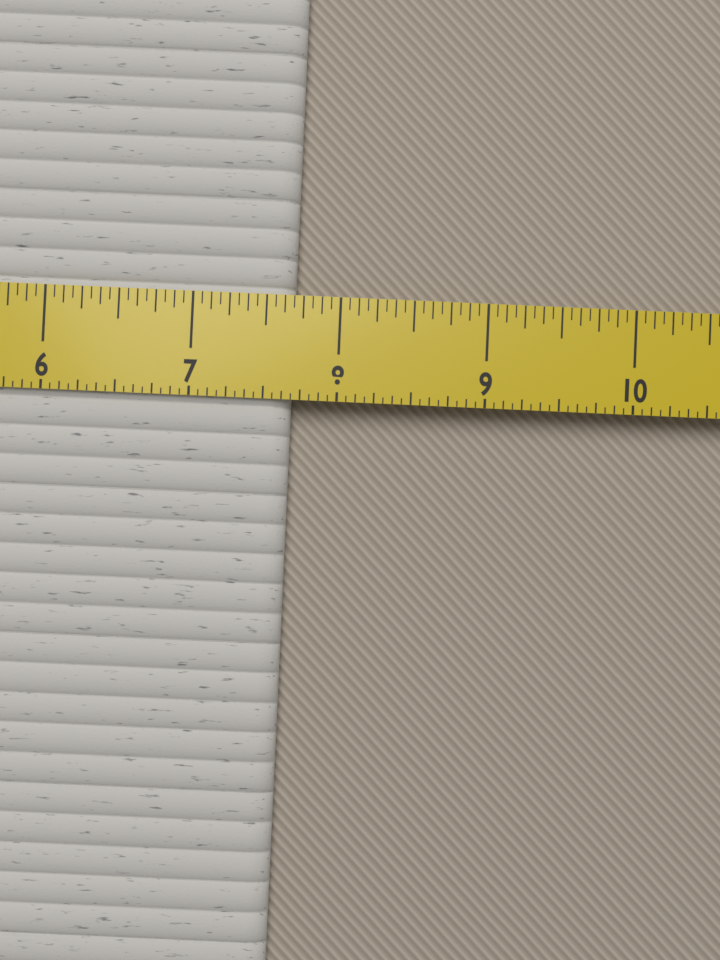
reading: 7.6875 in
